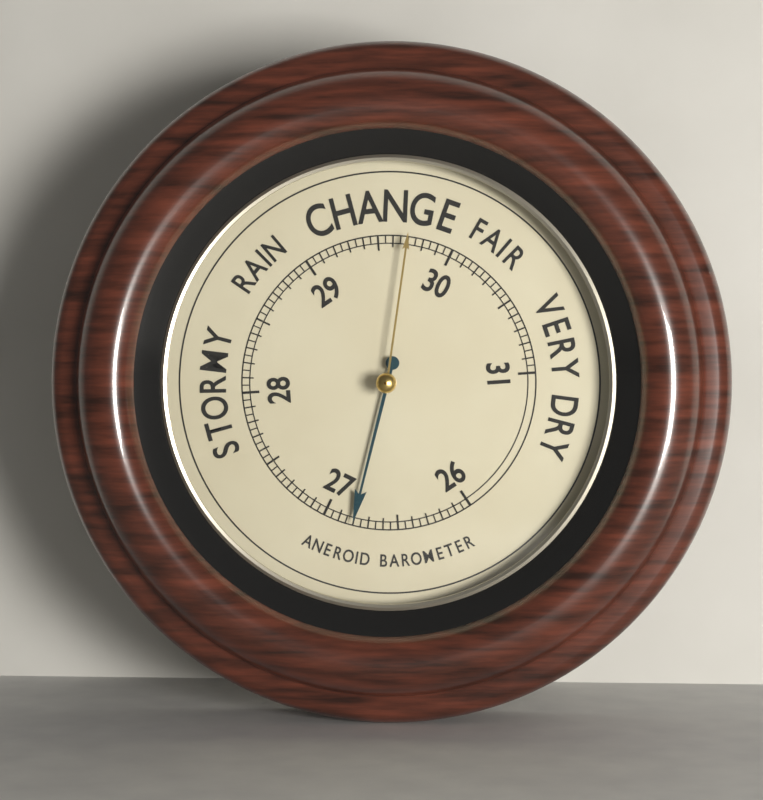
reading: 26.80 (no unit)
